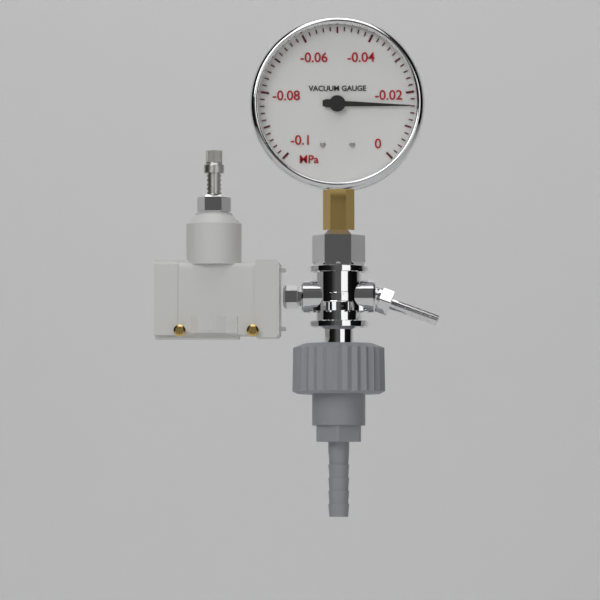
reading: -0.016 MPa
